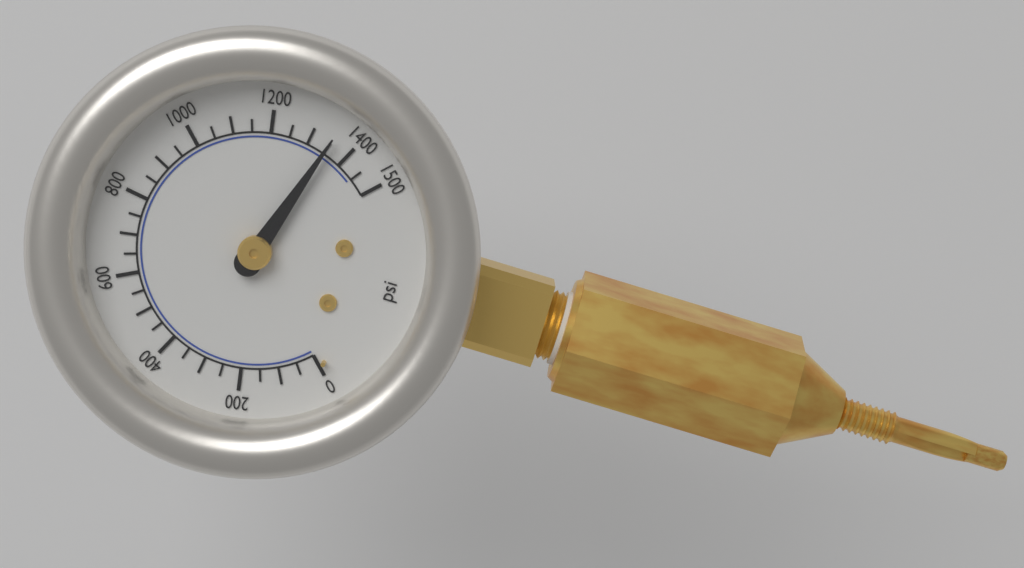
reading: 1350 psi
